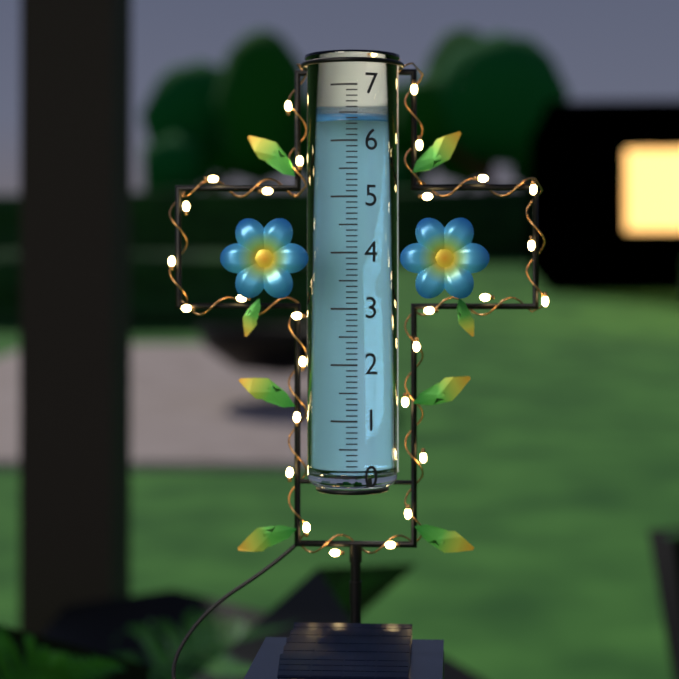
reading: 6.4 (no unit)
